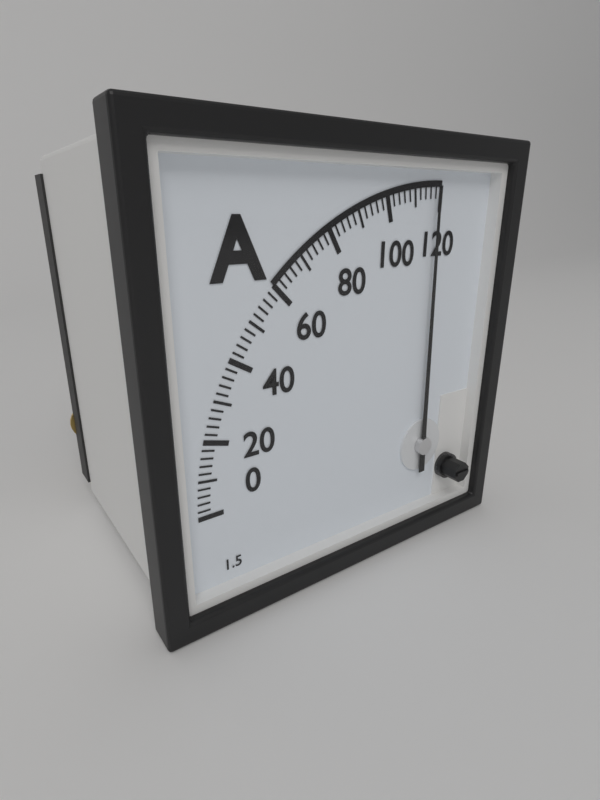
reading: 118 A
